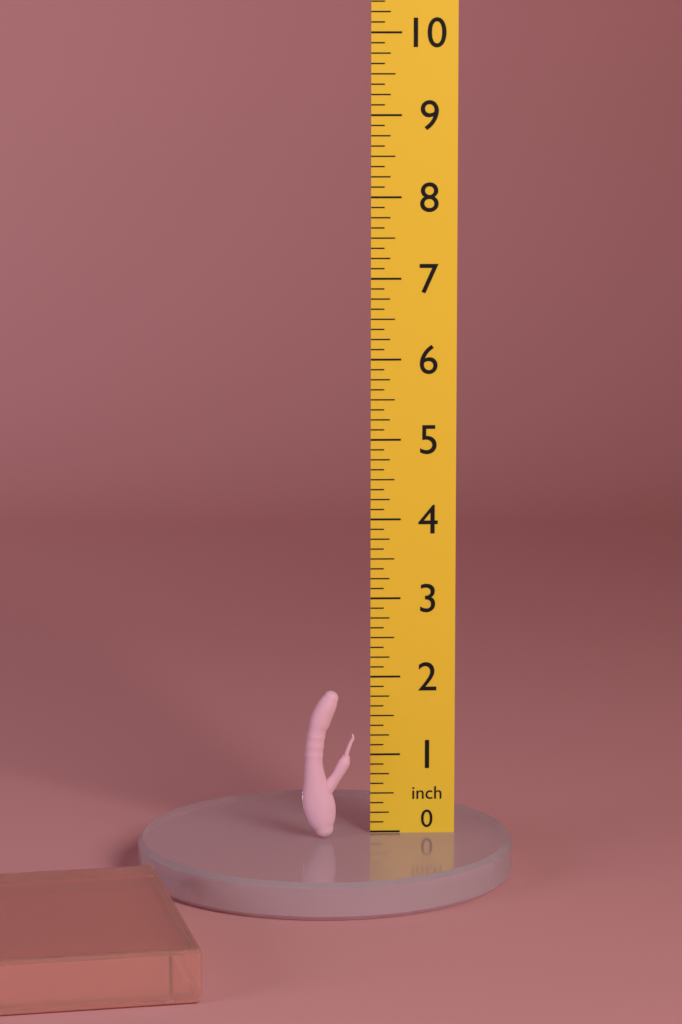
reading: 1.875 inch
